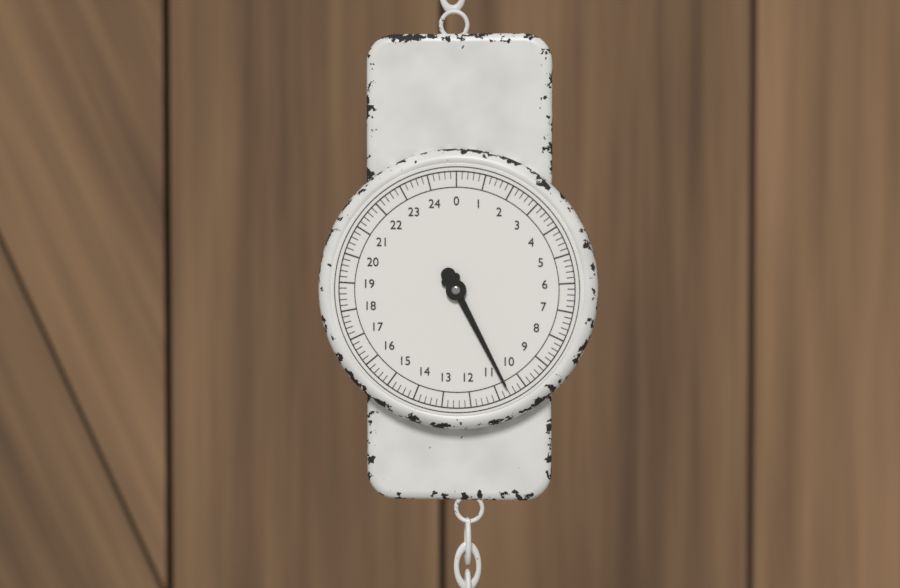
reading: 10.6 (no unit)
